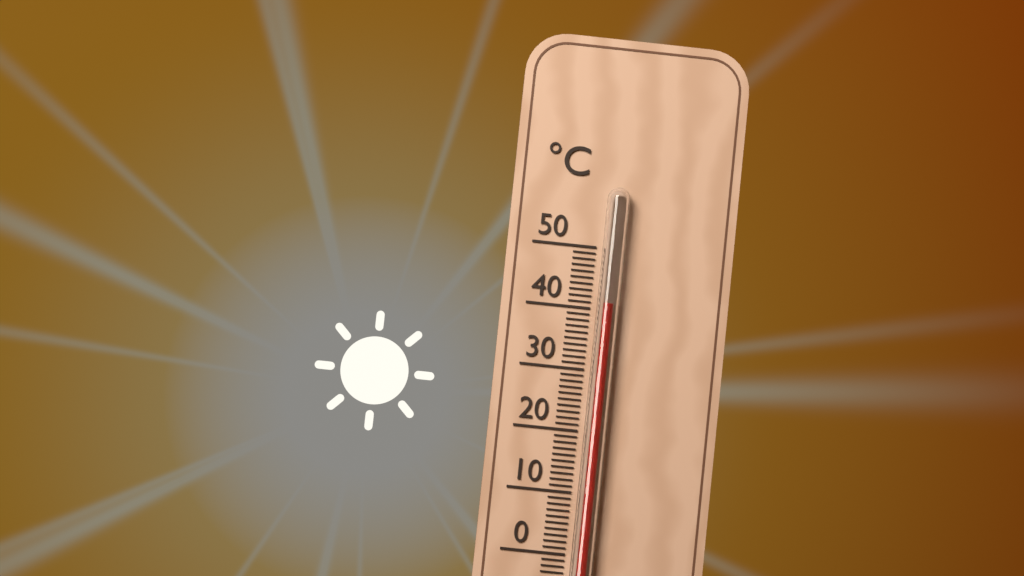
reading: 41 °C
